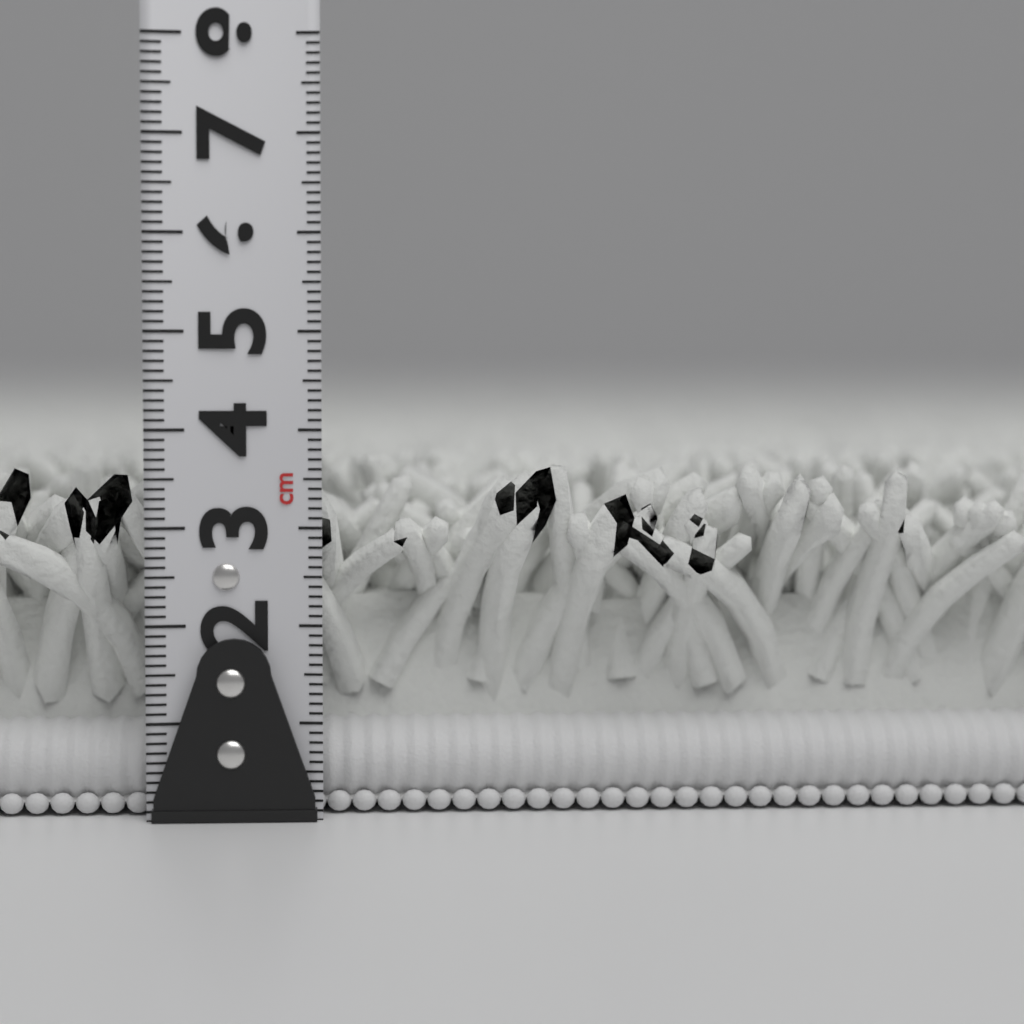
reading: 3.7 cm
